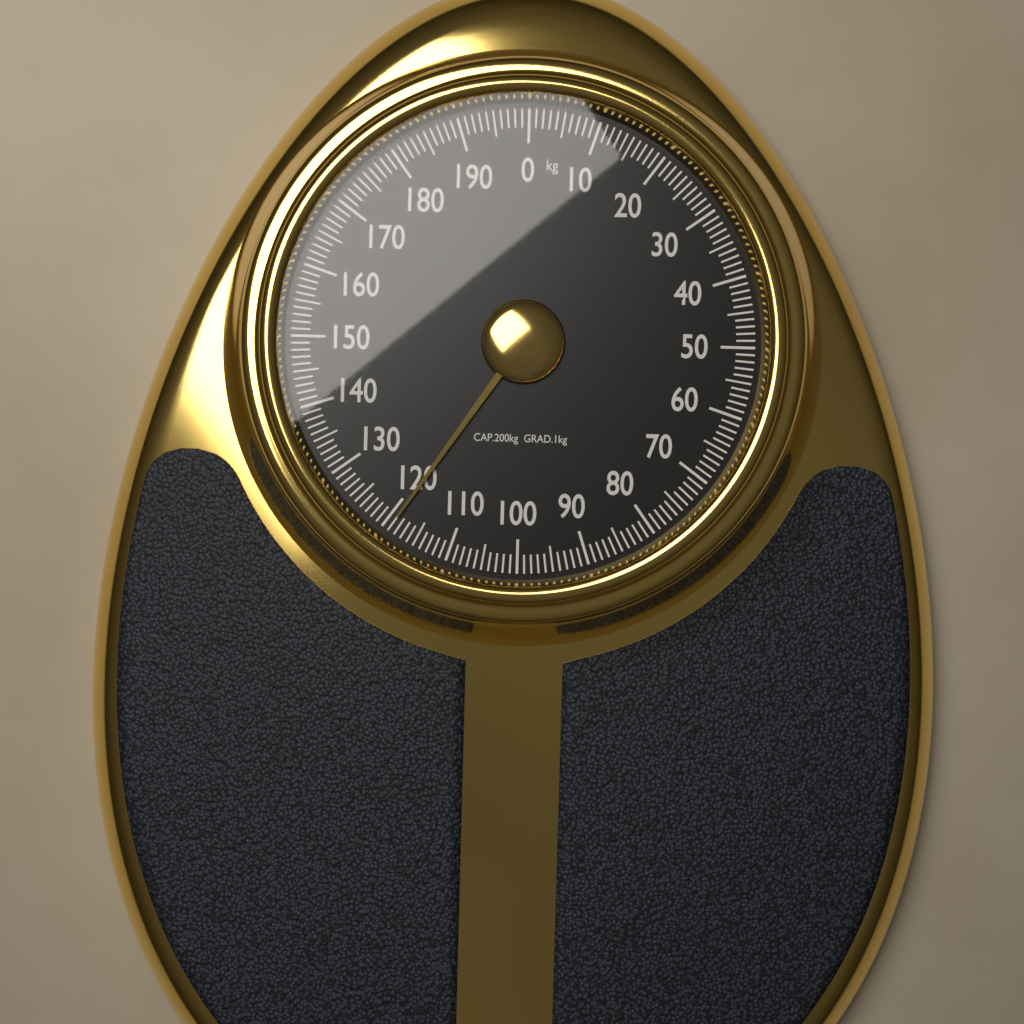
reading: 119 kg
